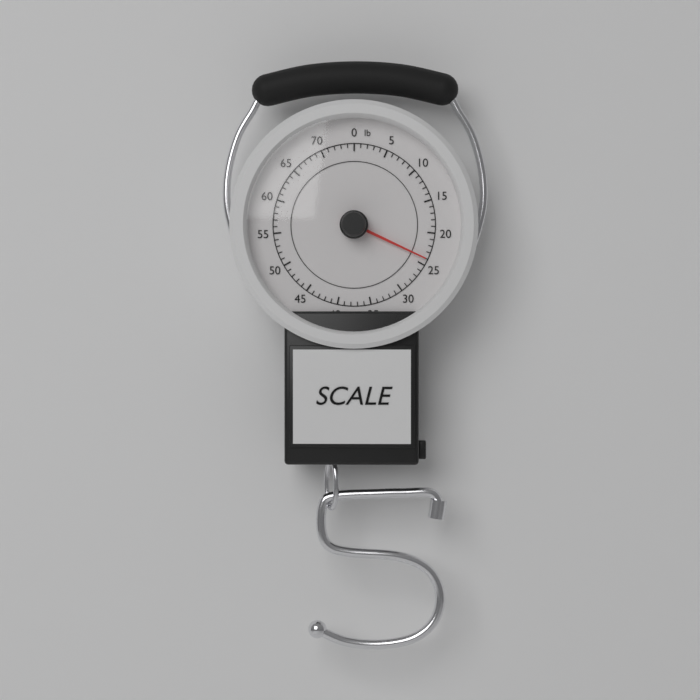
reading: 24 lb
